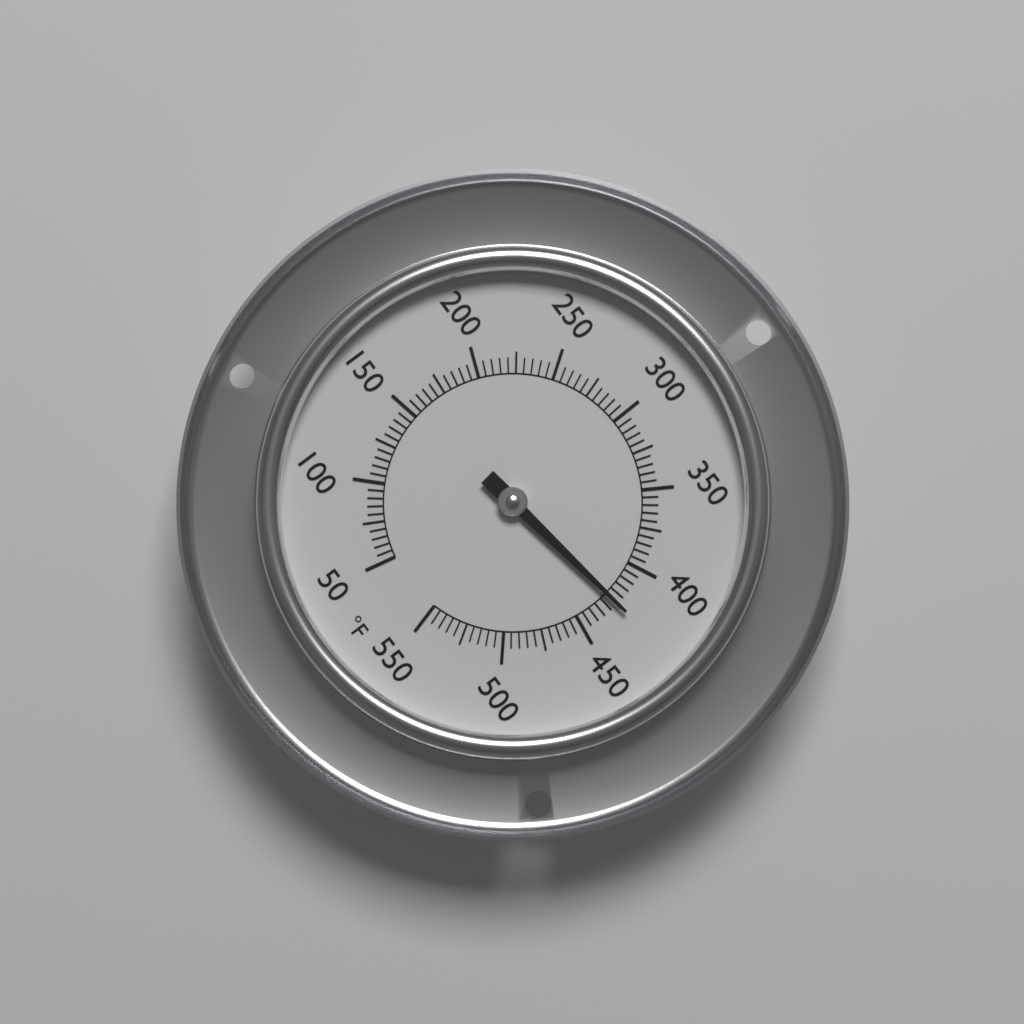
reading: 425 °F
